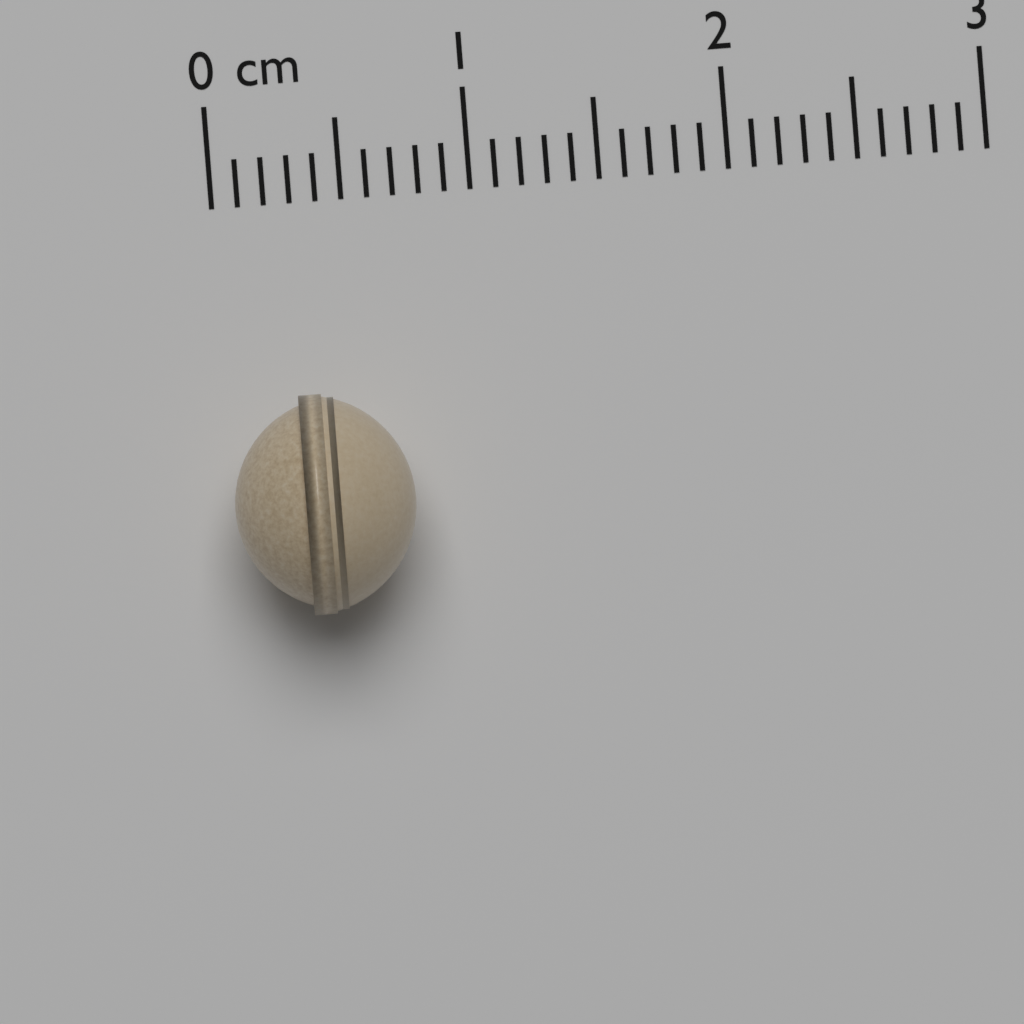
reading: 0.7 cm
